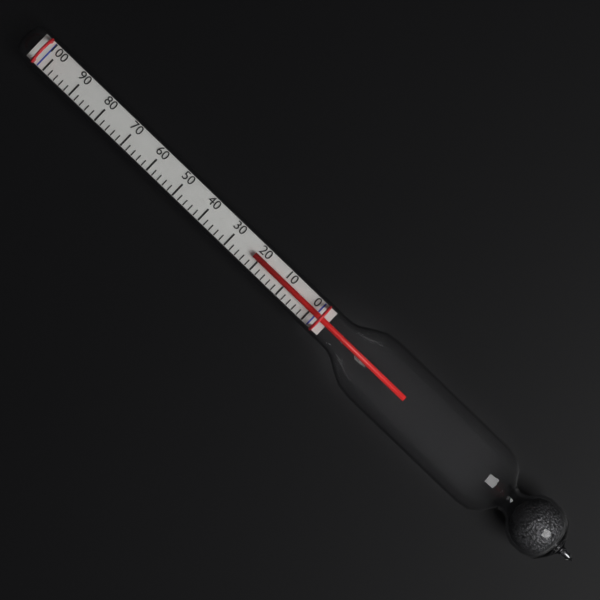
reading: 22 (no unit)
